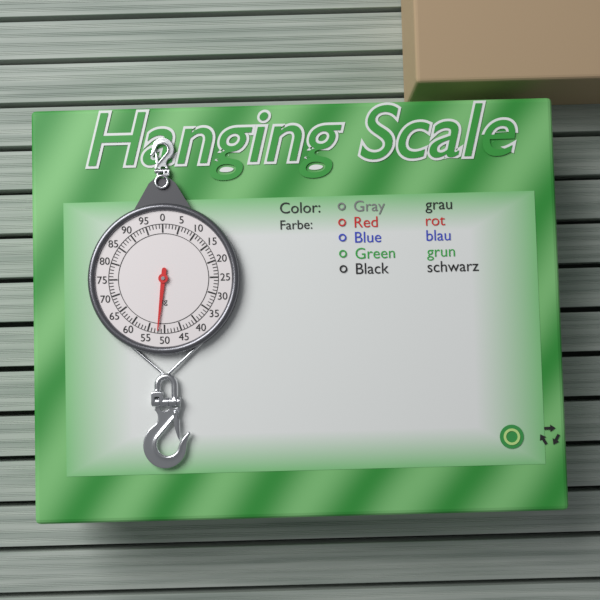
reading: 52 kg
